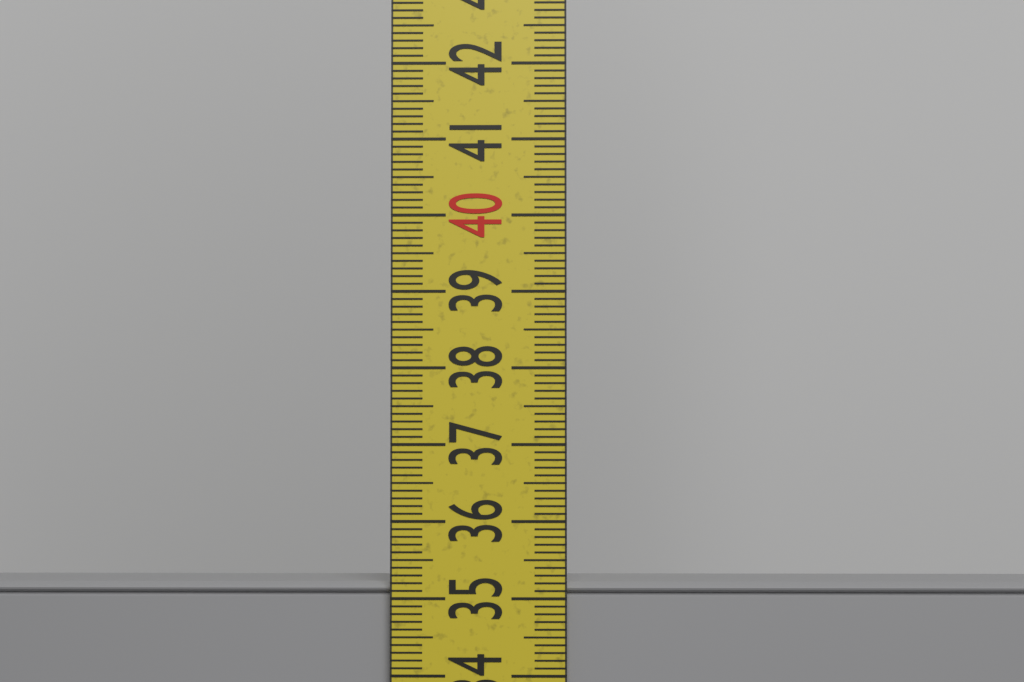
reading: 35.2 cm
